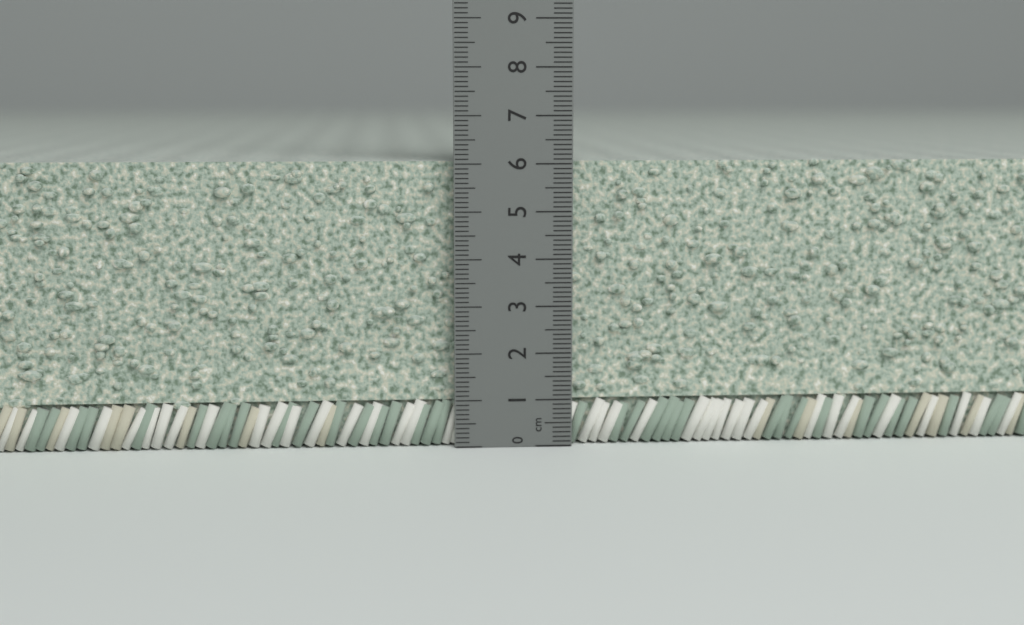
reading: 6.1 cm
